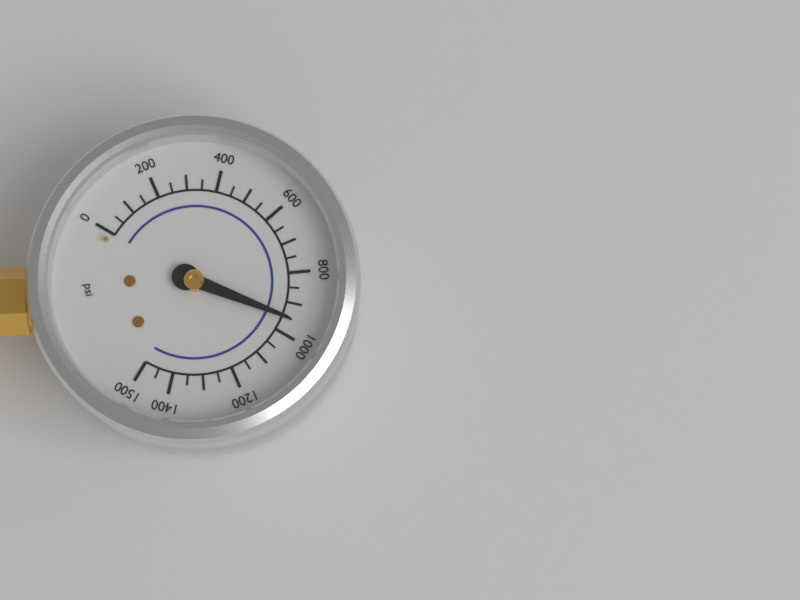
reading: 950 psi
